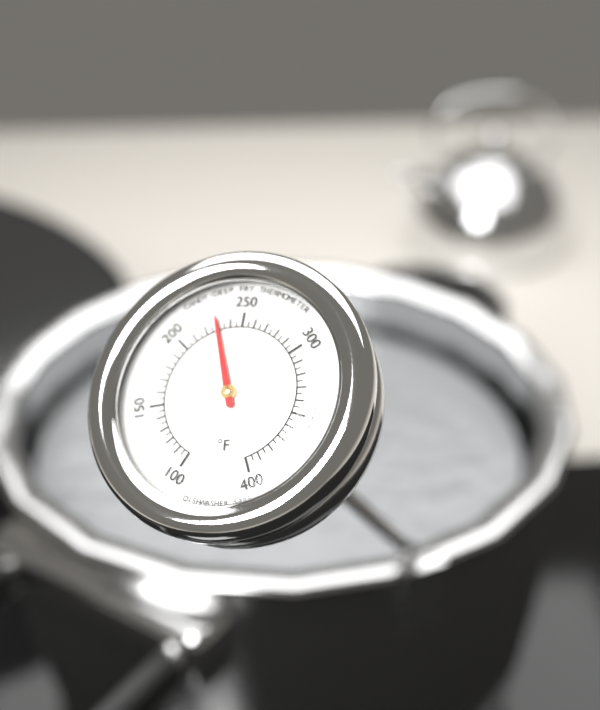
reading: 230 °F
